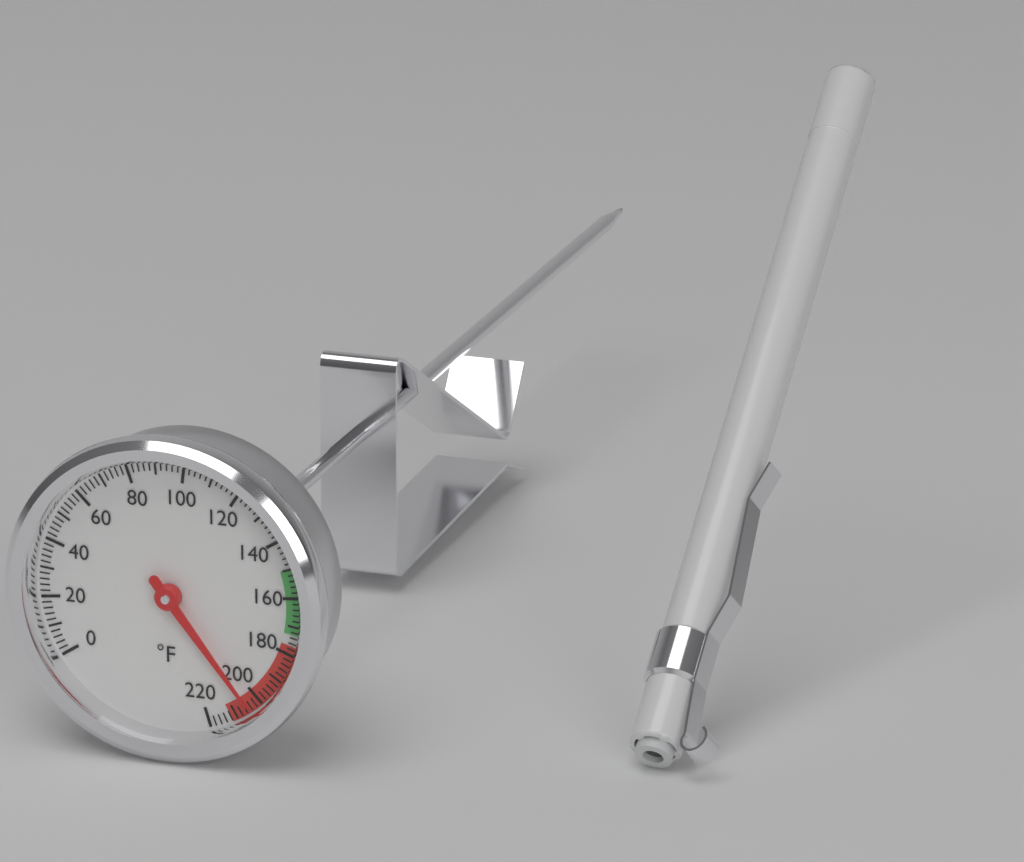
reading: 204 °F
